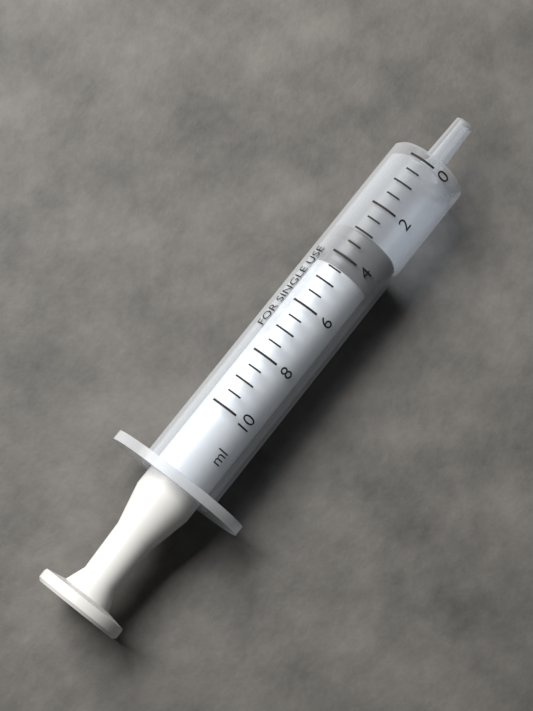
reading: 3.0 ml
